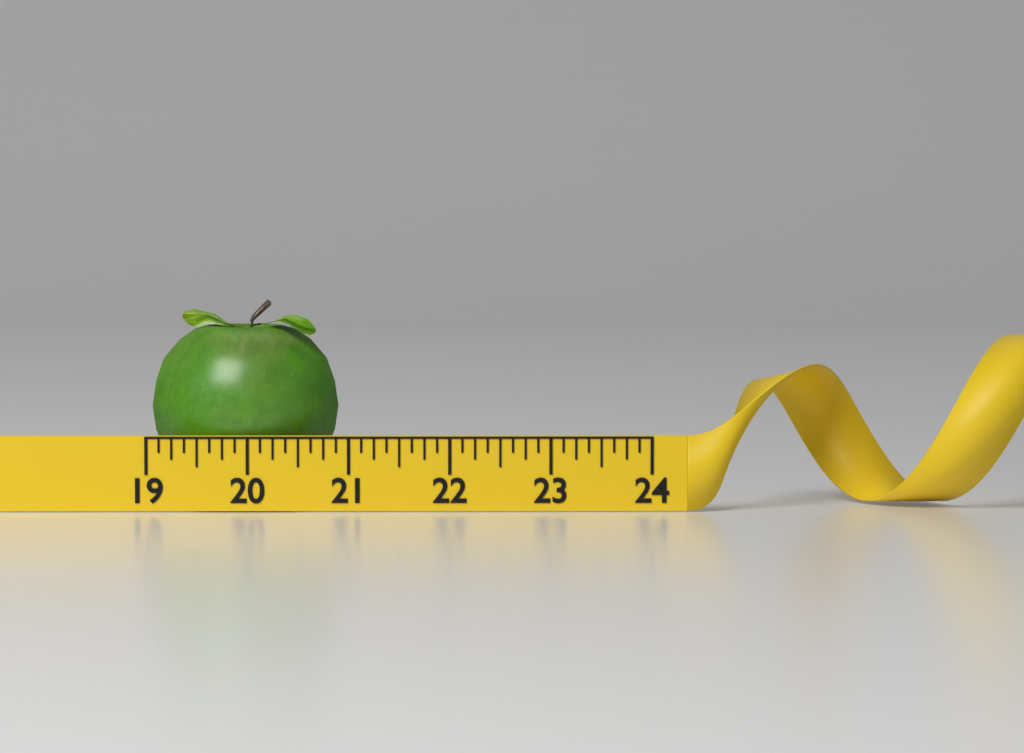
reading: 20.875 (no unit)
